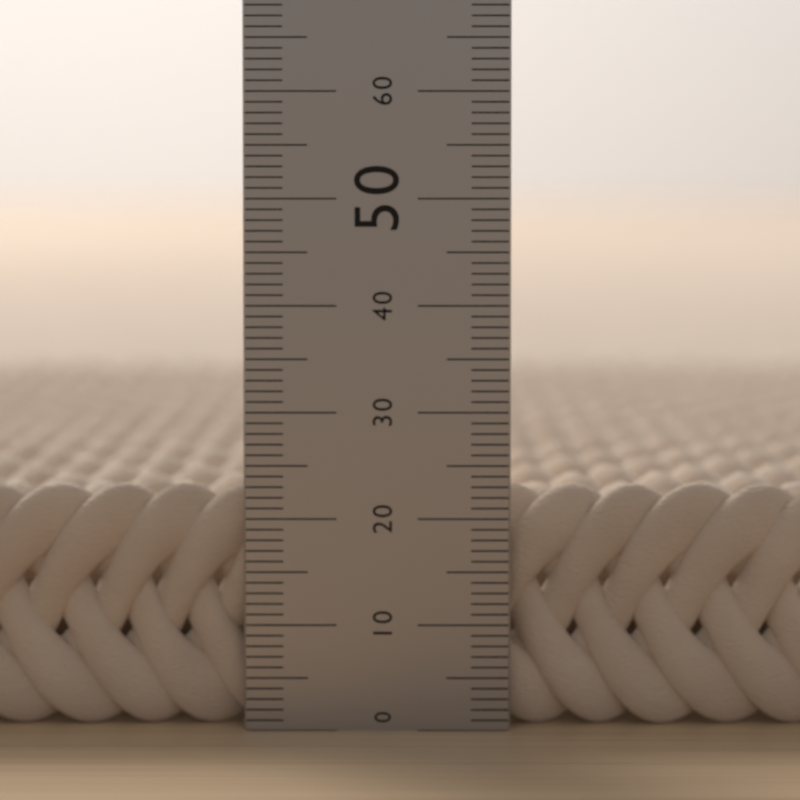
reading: 23 (no unit)
